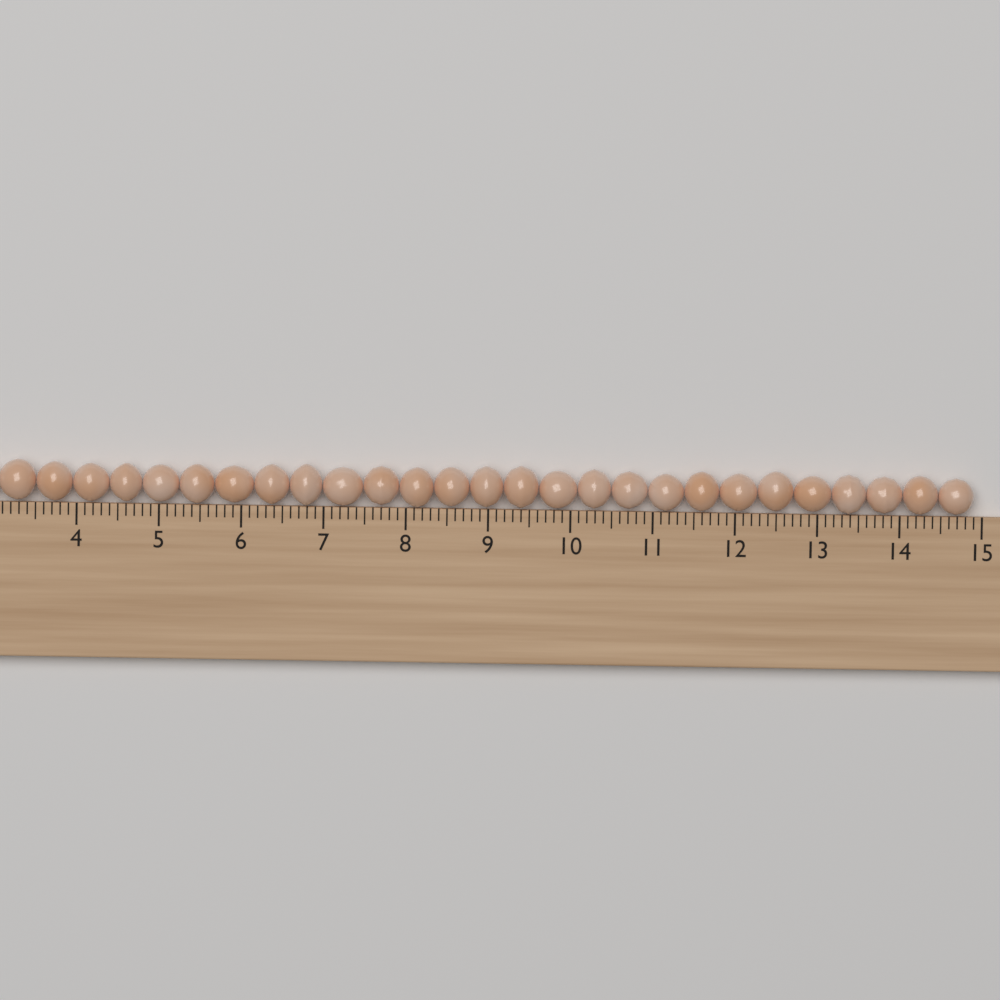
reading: 14.9 cm
